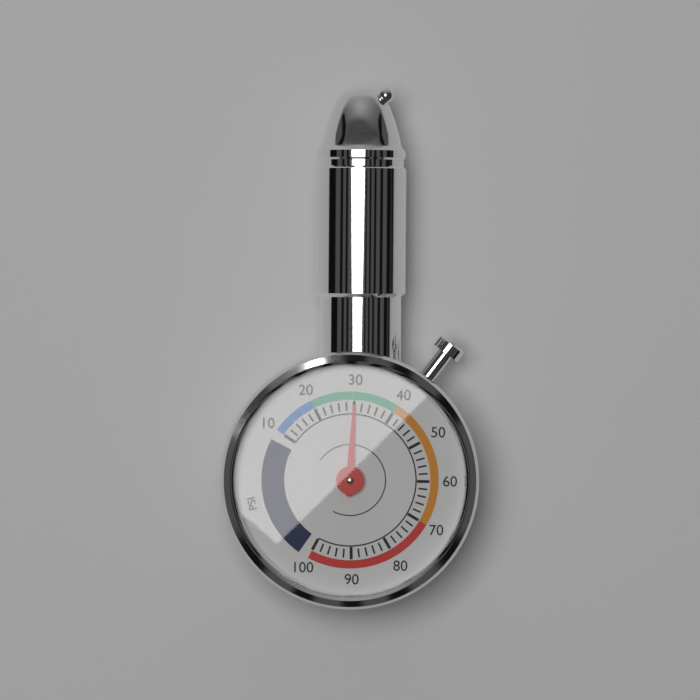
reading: 30 psi
